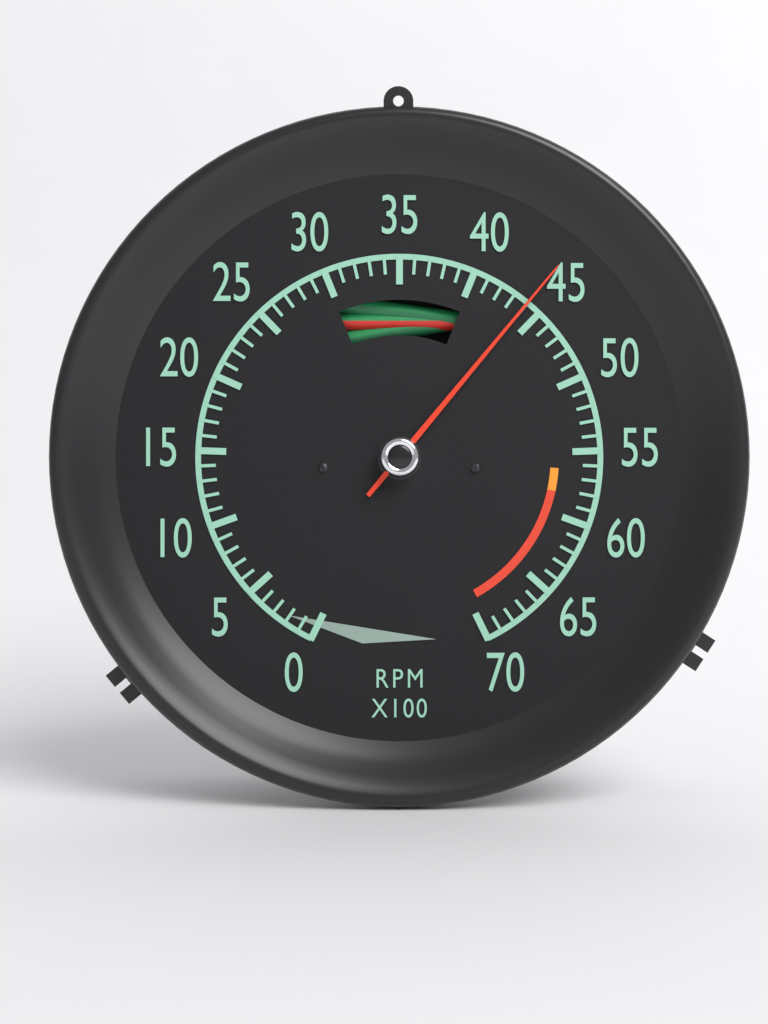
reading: 44 RPM x100
